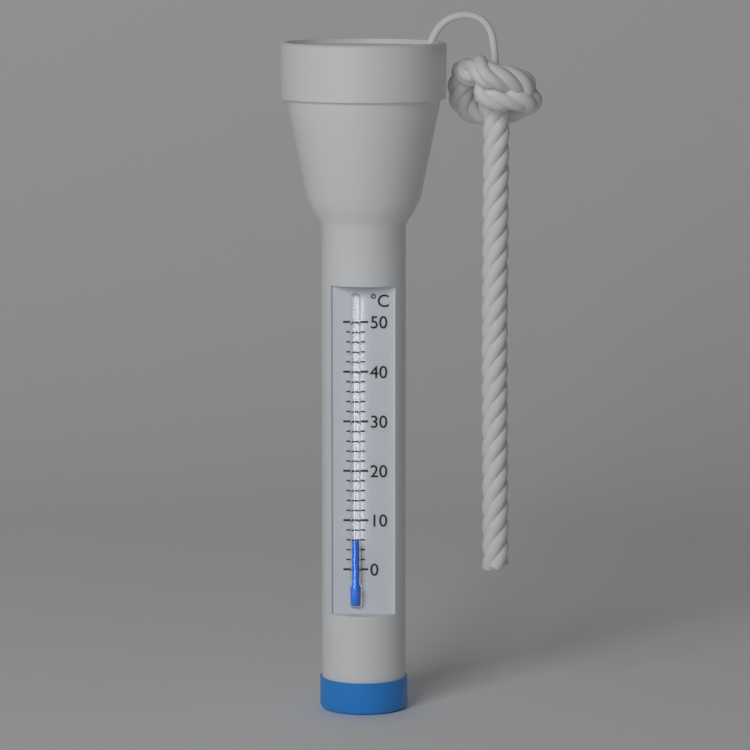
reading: 6 °C
